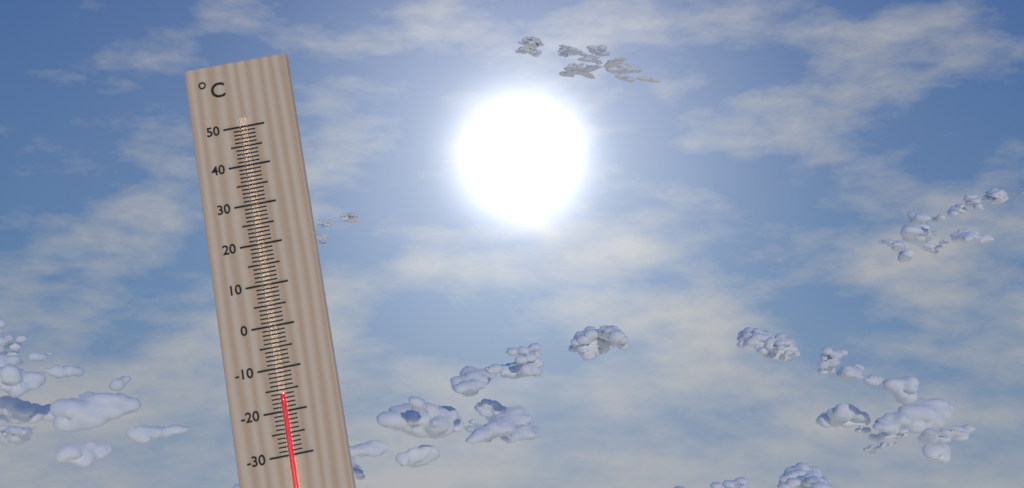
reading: -16 °C
